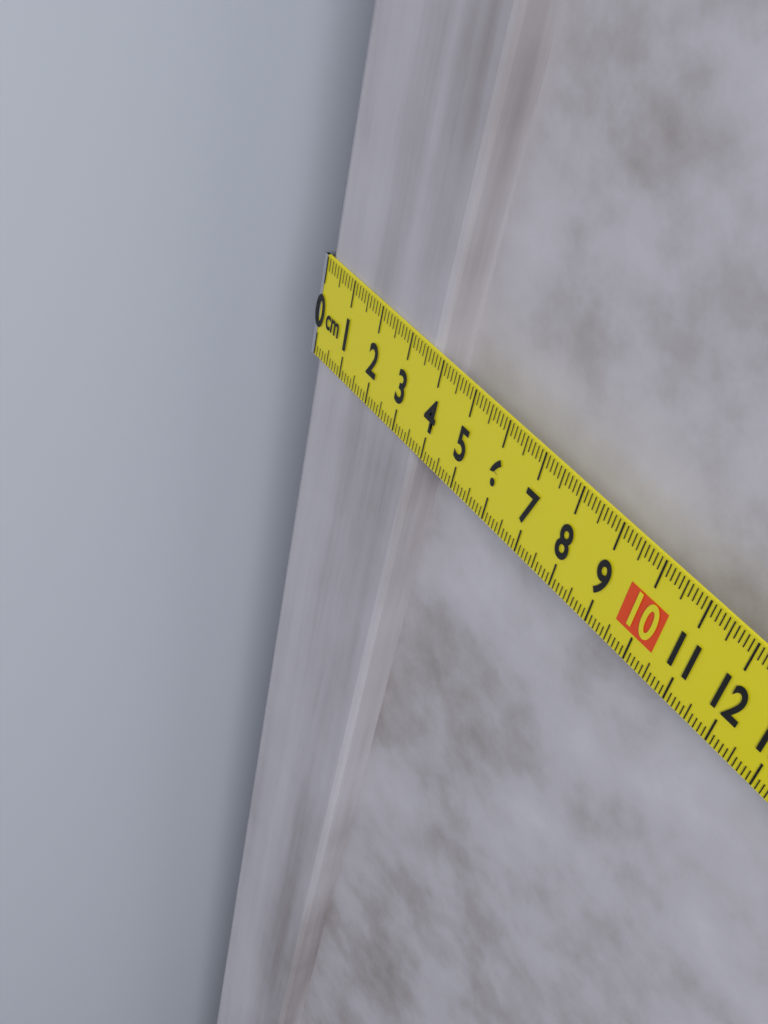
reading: 3.7 cm
